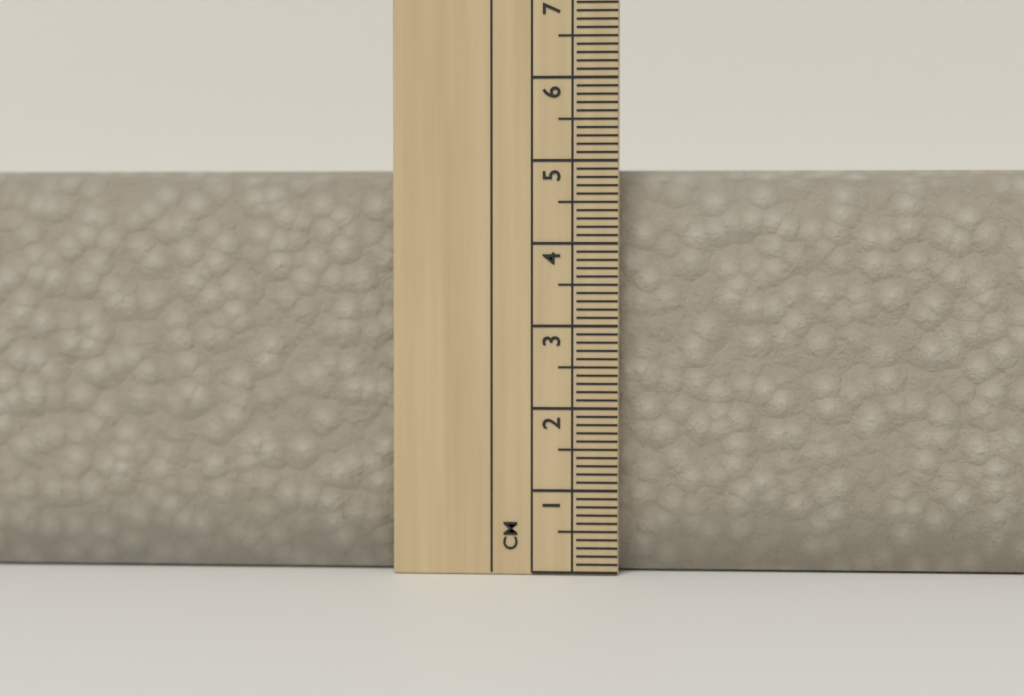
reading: 4.9 cm
